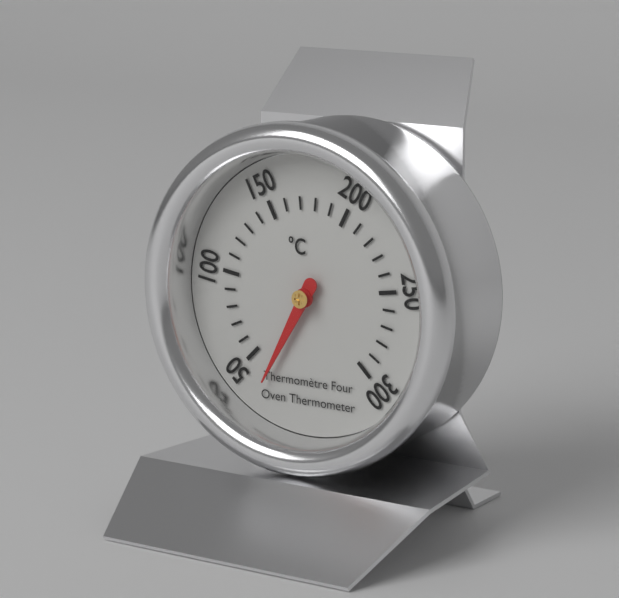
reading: 35 °C
